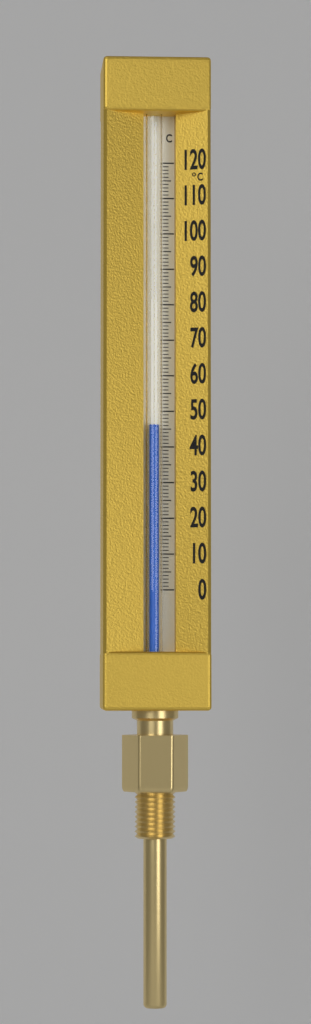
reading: 46 °C
